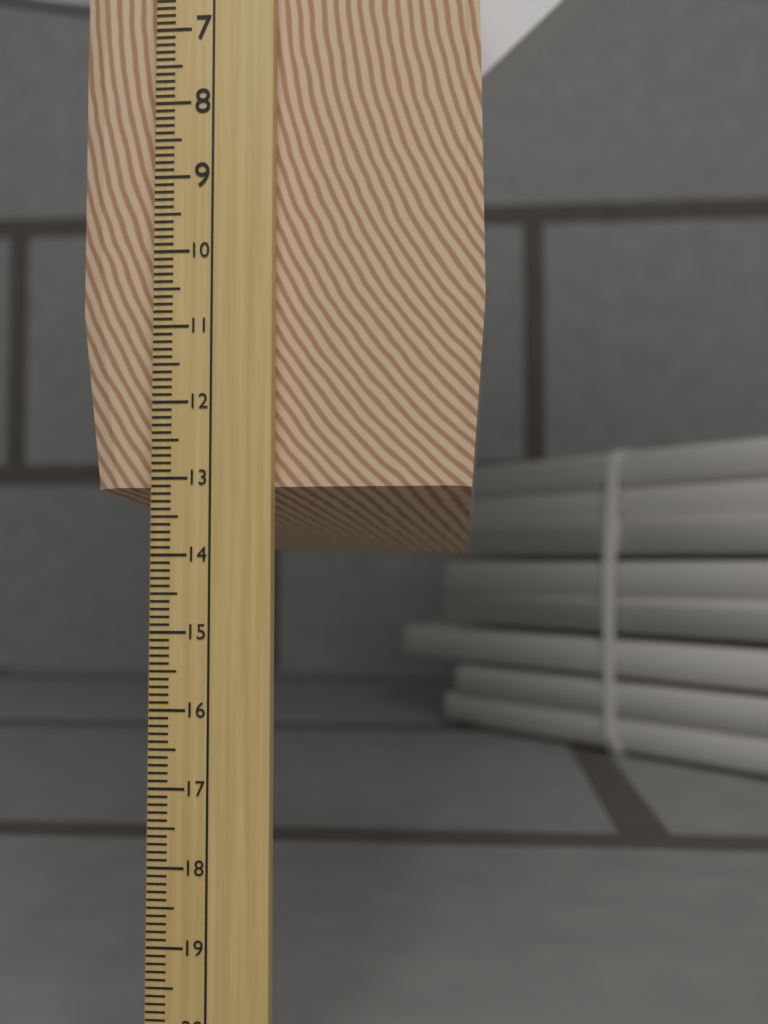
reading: 13.9 cm
